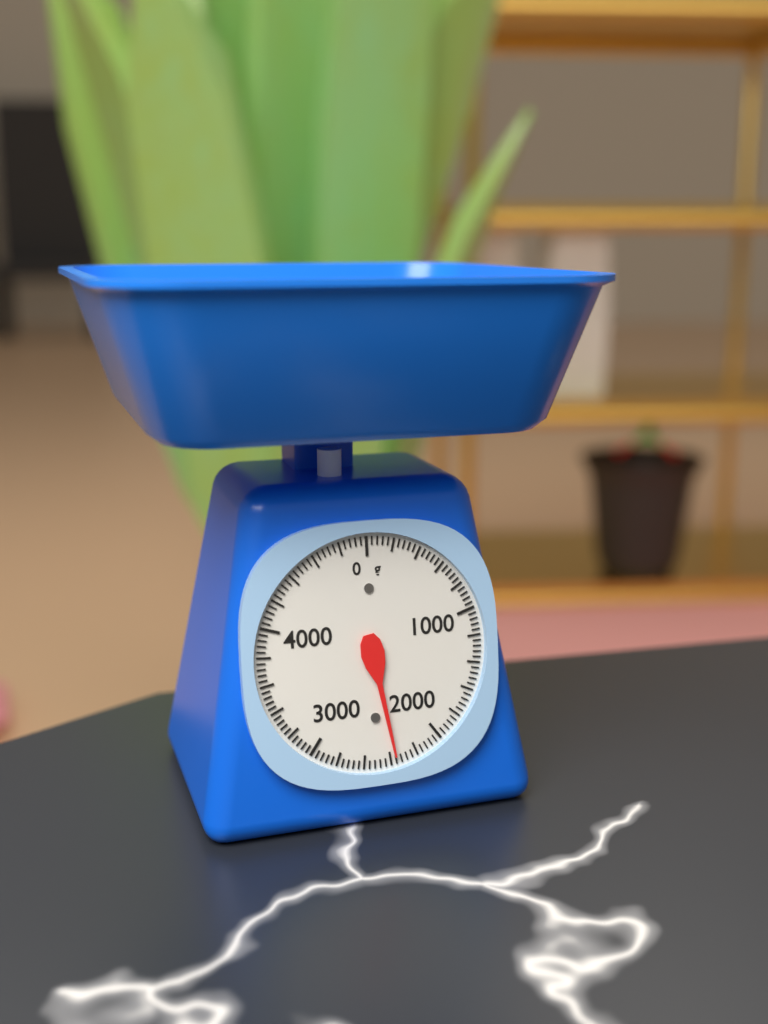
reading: 2360 g
